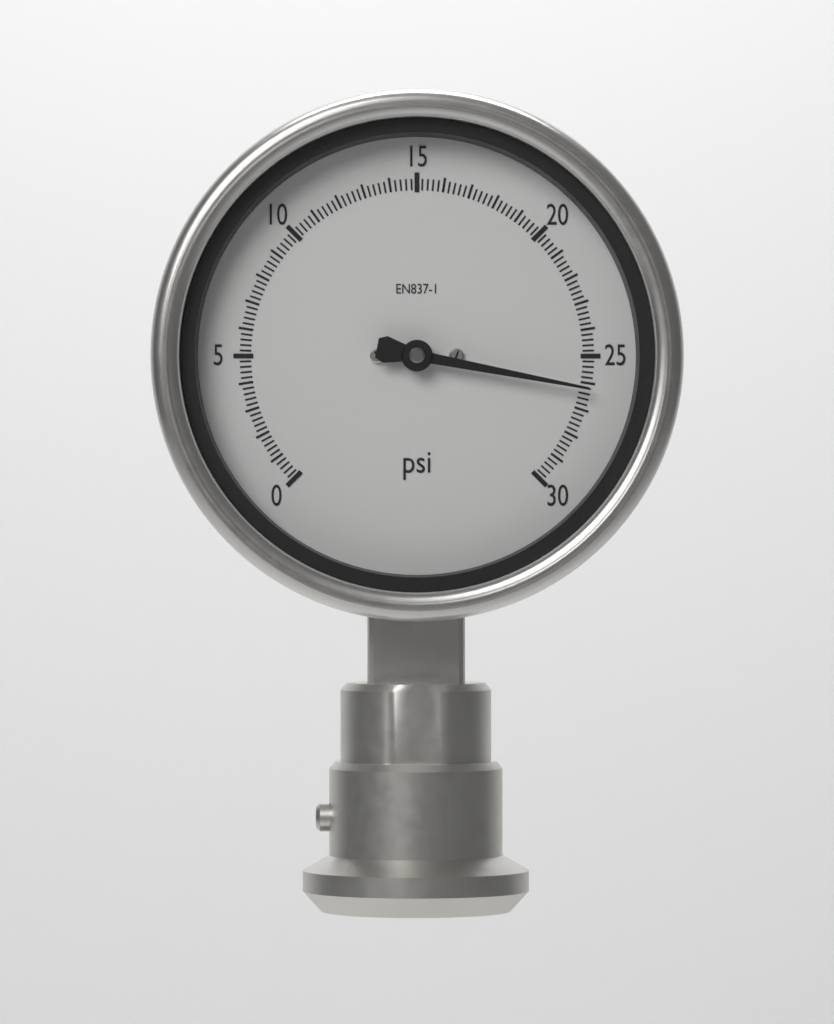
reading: 26.2 psi
